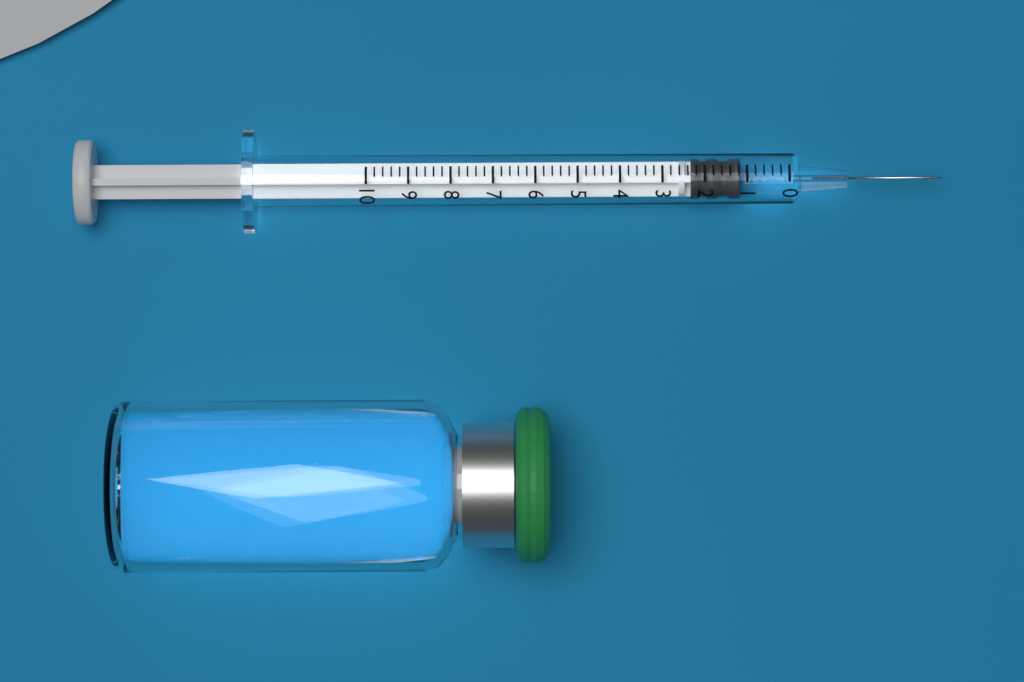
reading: 1.2 (no unit)
